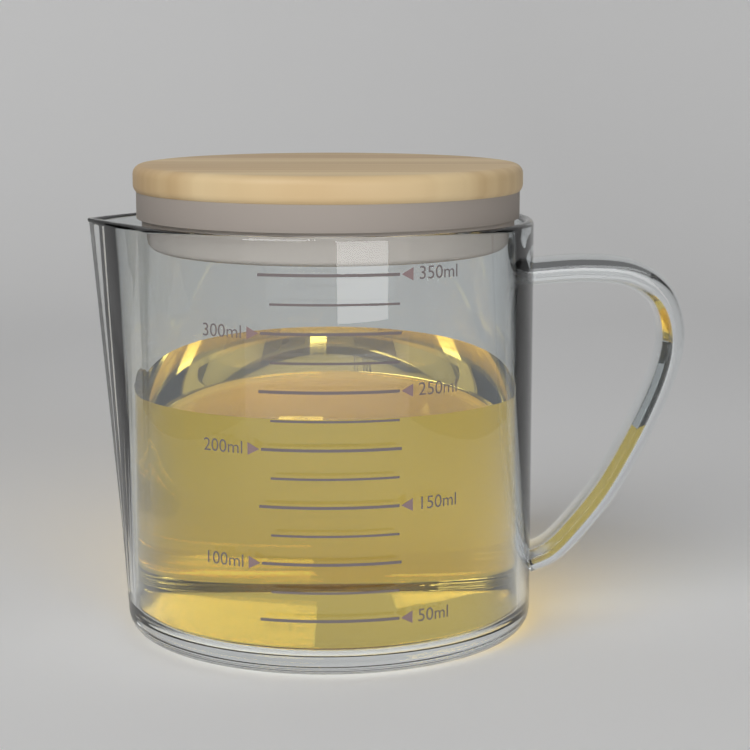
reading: 225 ml
